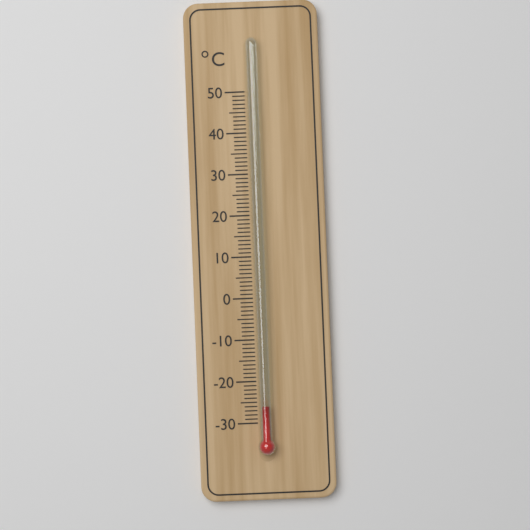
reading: -26 °C
